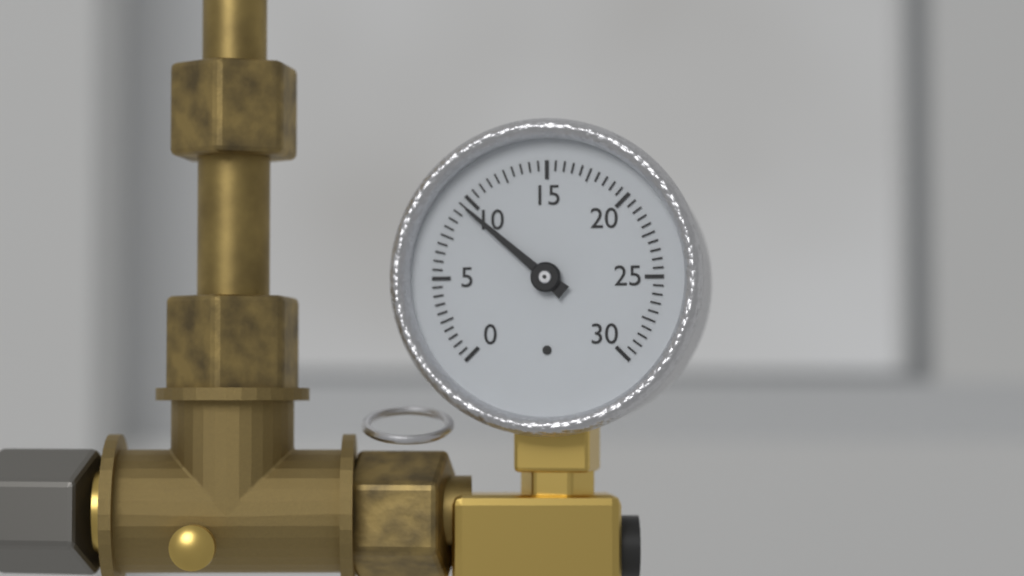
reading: 9.5 (no unit)
